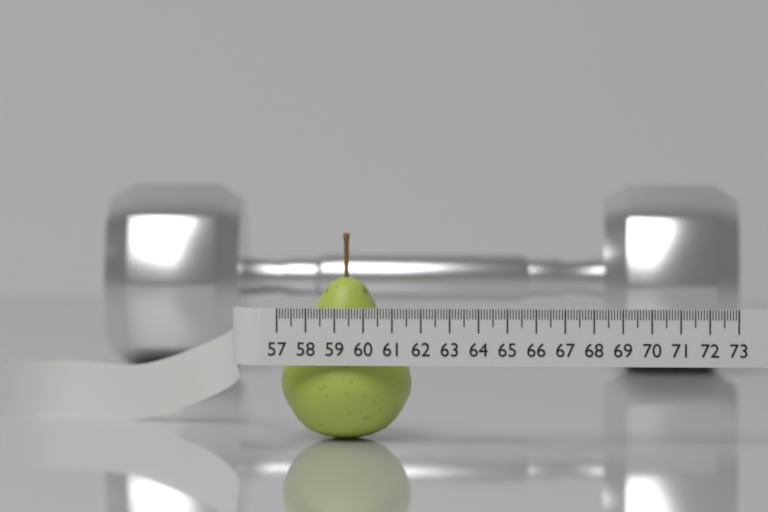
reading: 61.6 (no unit)
